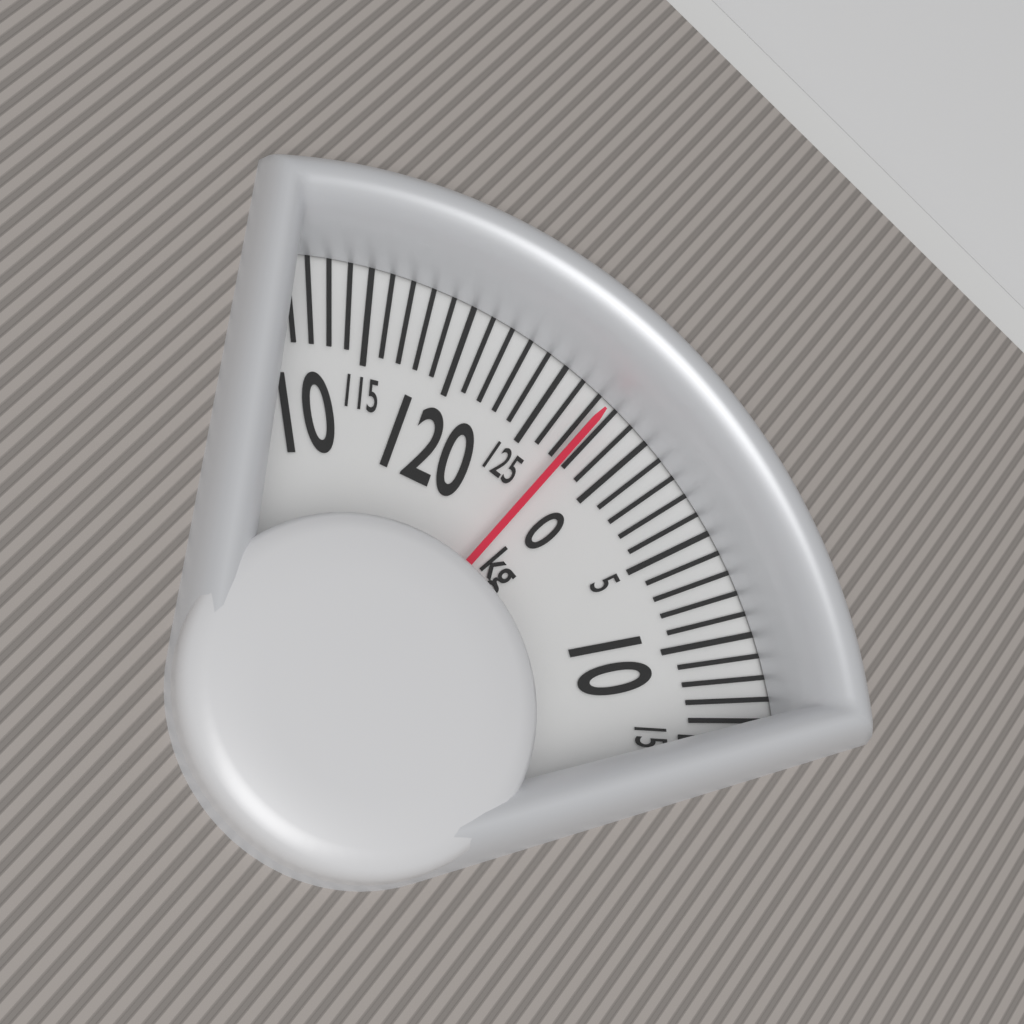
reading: 127.5 kg
